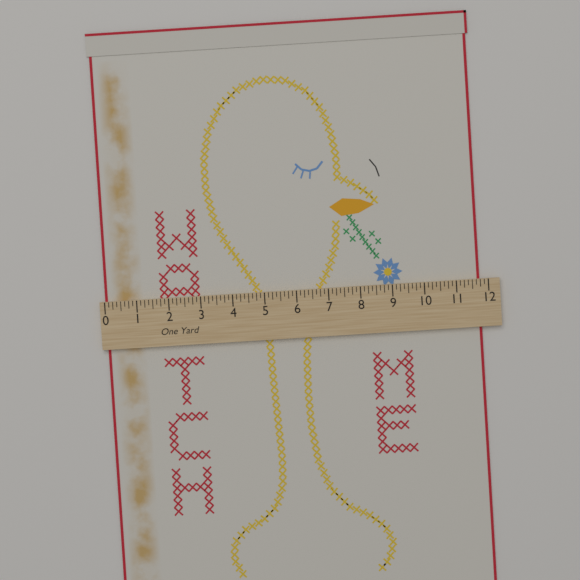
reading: 11.750 in
